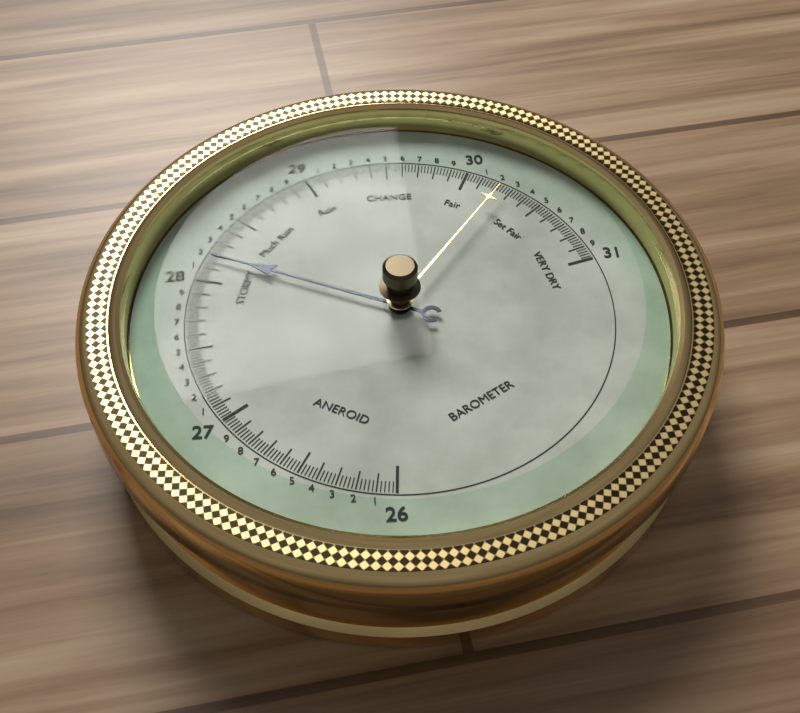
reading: 28.18 (no unit)
